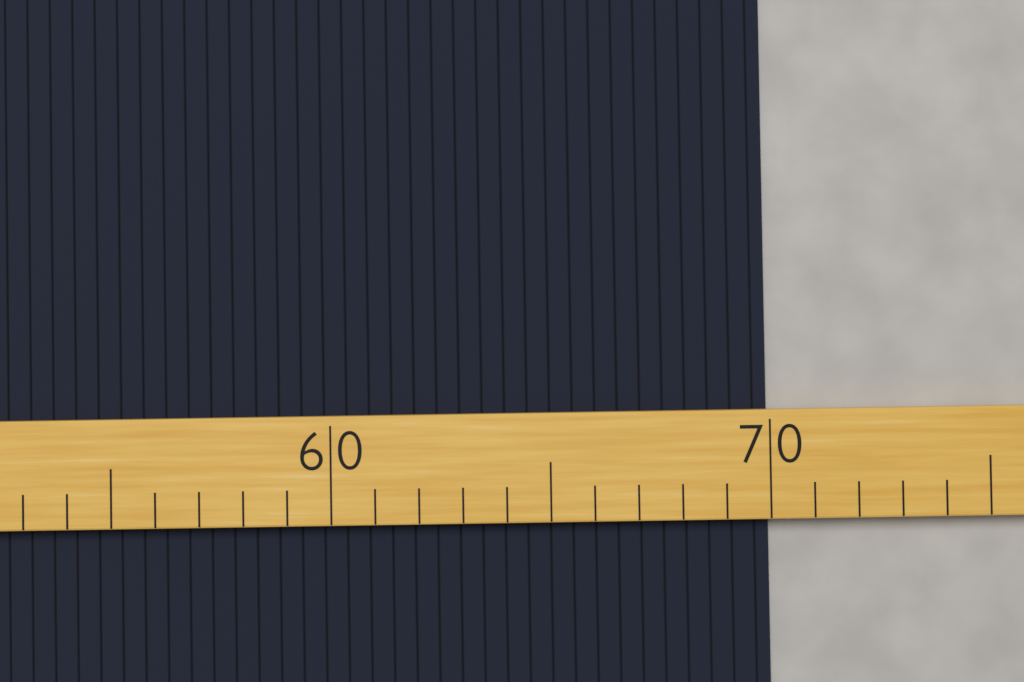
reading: 70 (no unit)
